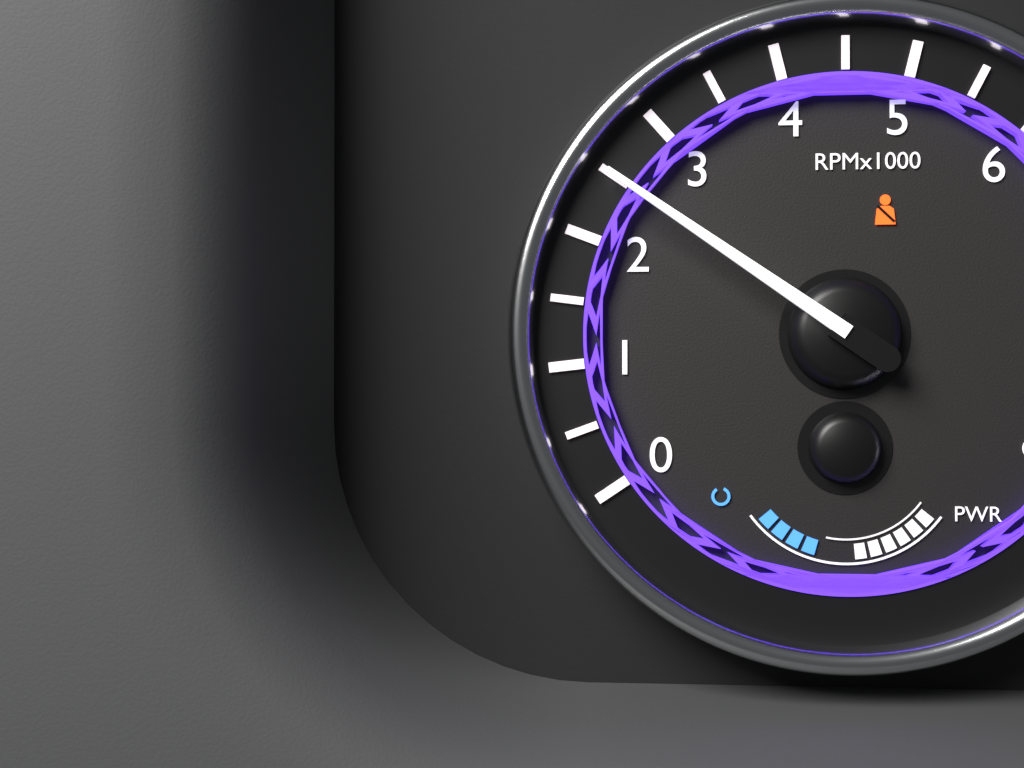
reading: 2500 RPM
